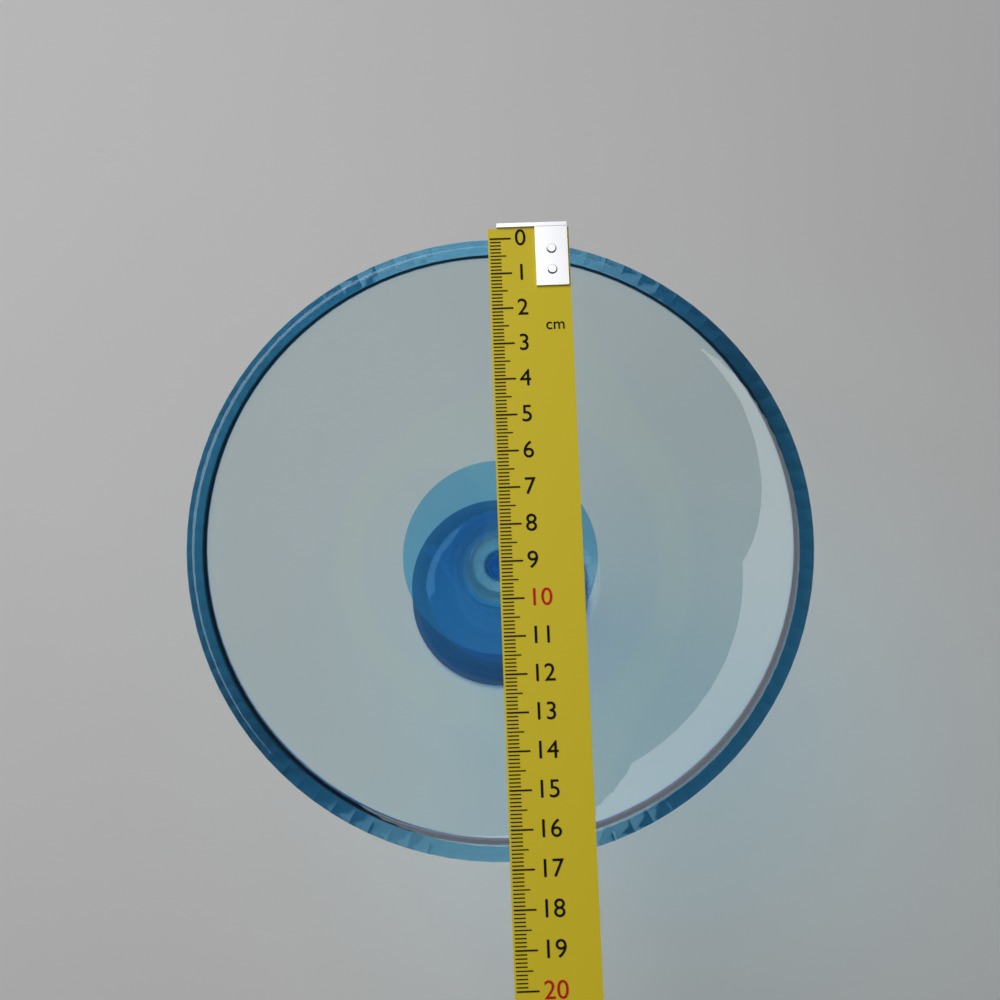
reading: 16.8 cm
